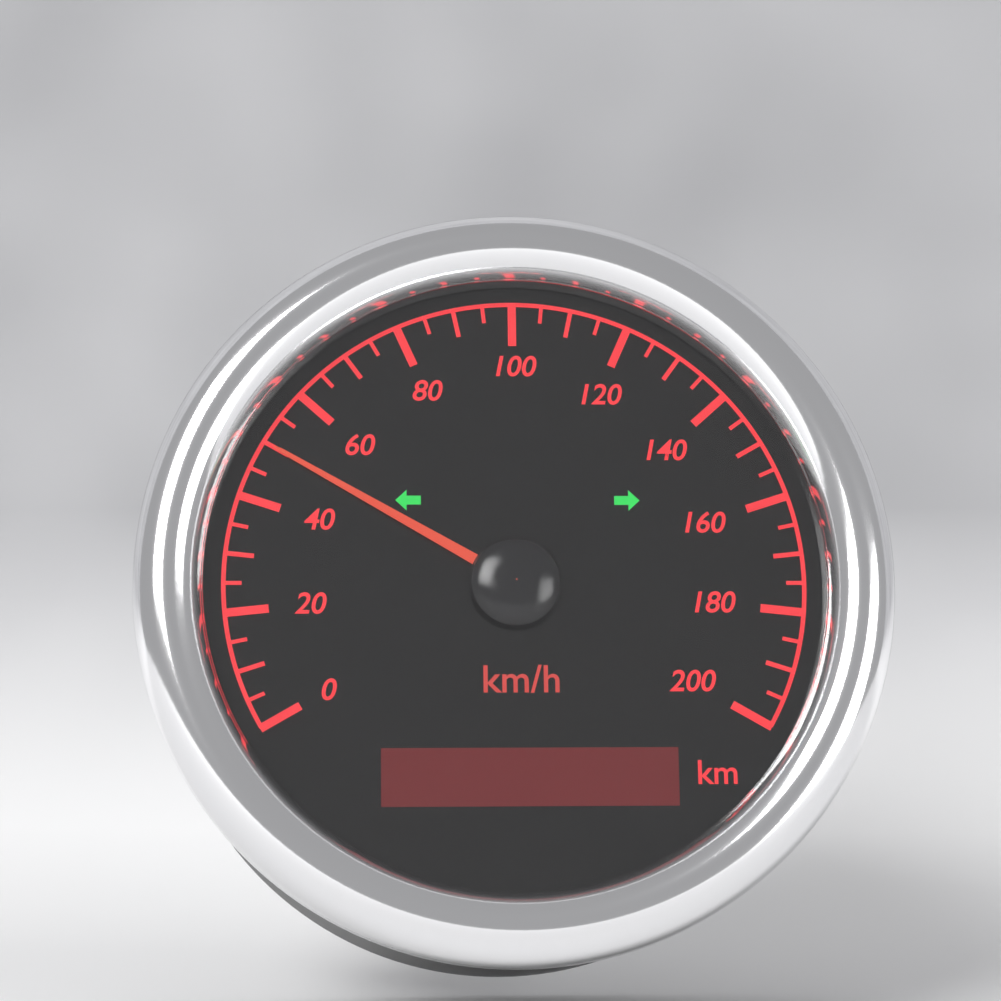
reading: 50 km/h
